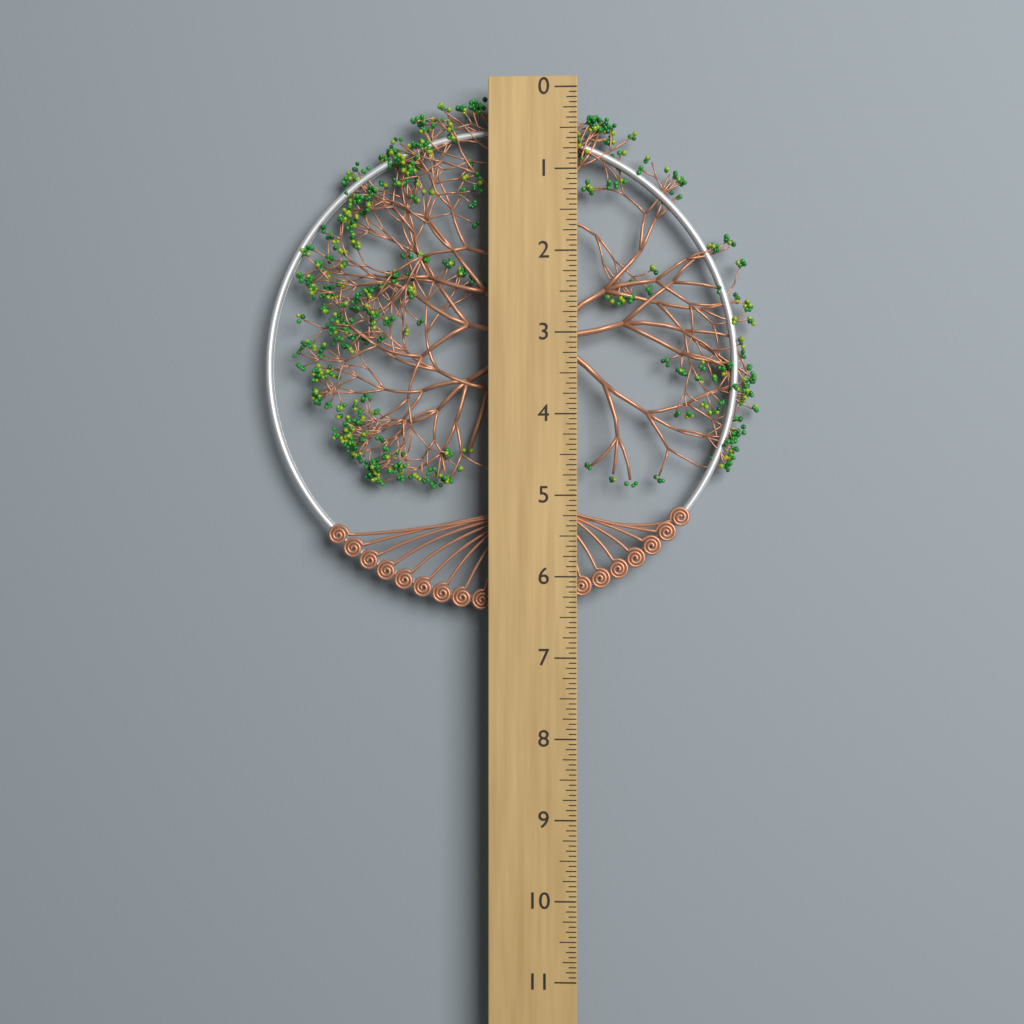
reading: 6.4375 (no unit)
